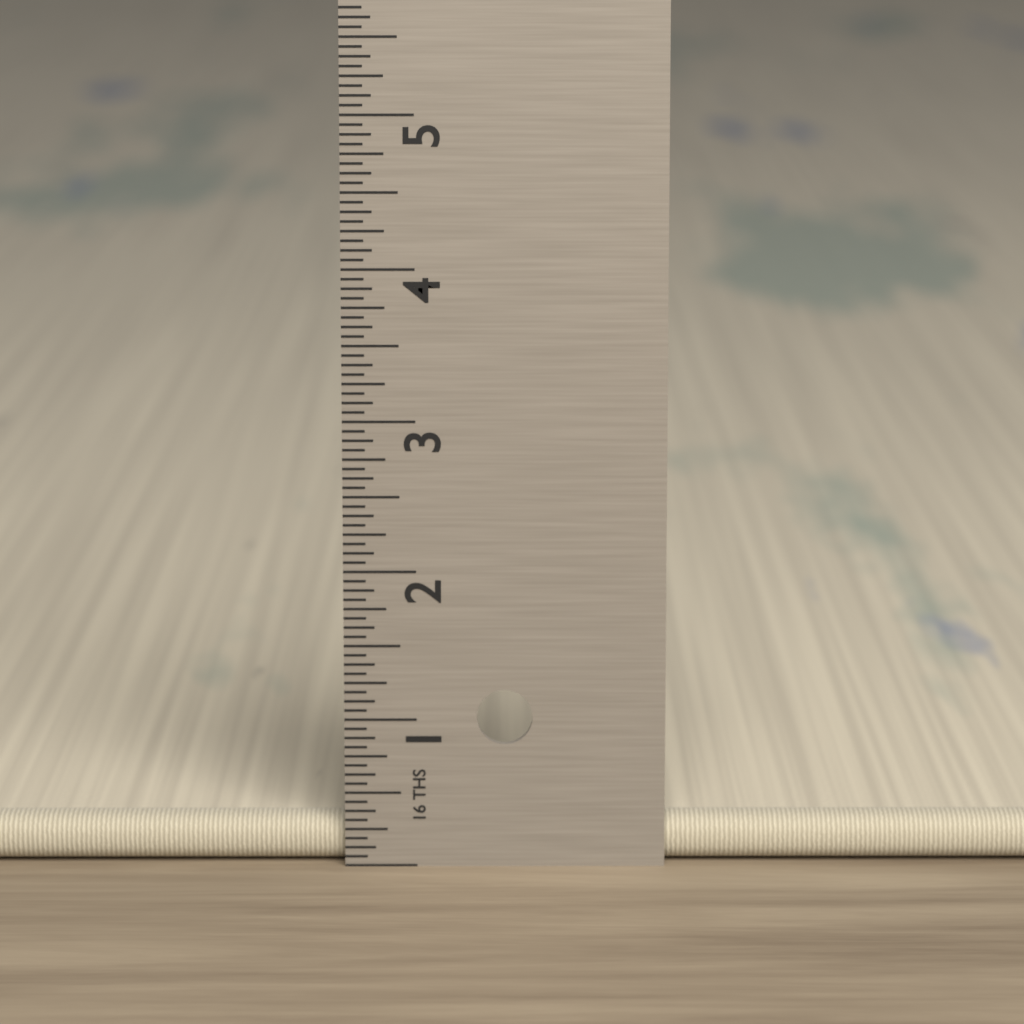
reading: 0.3125 in
